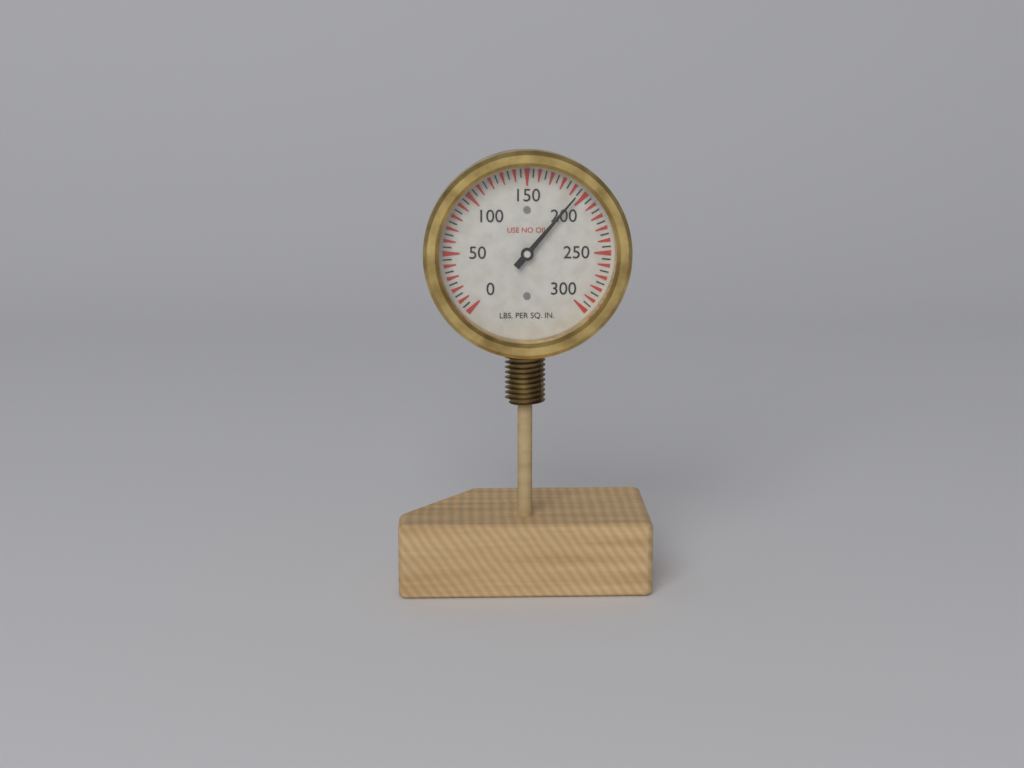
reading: 195 psi
